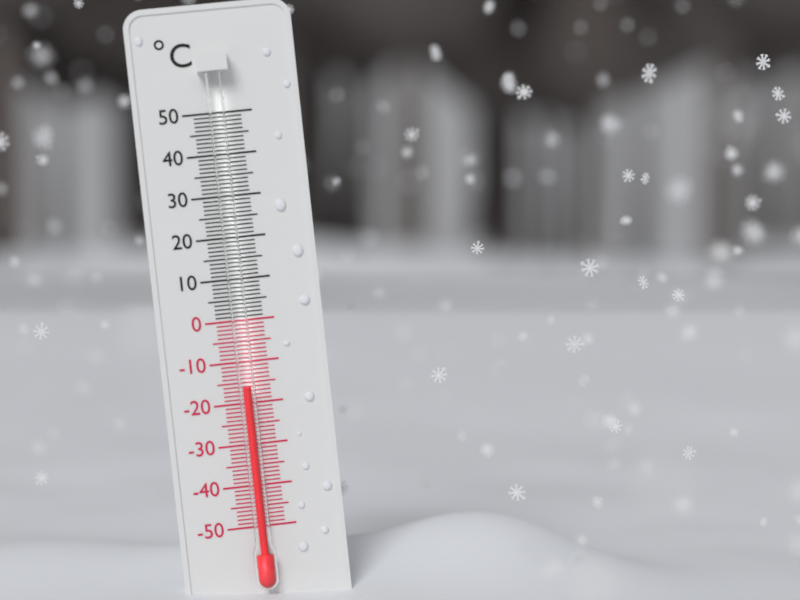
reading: -16 °C
